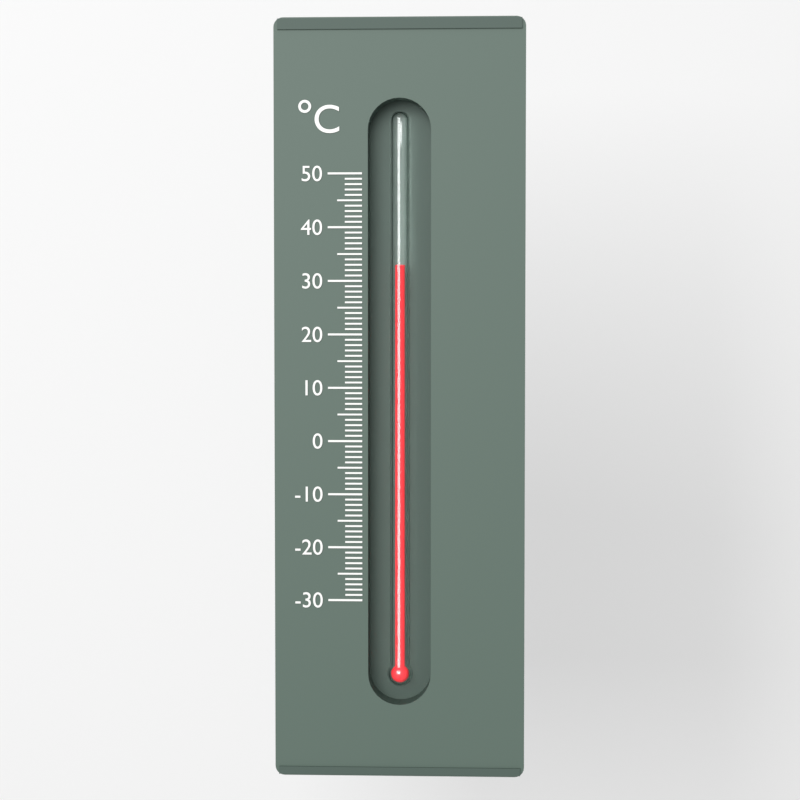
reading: 33 °C
